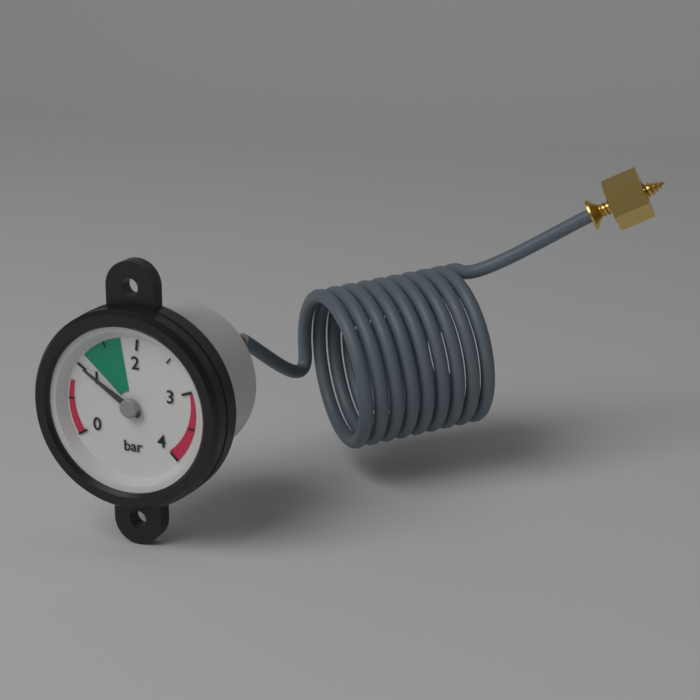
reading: 1.0 bar
